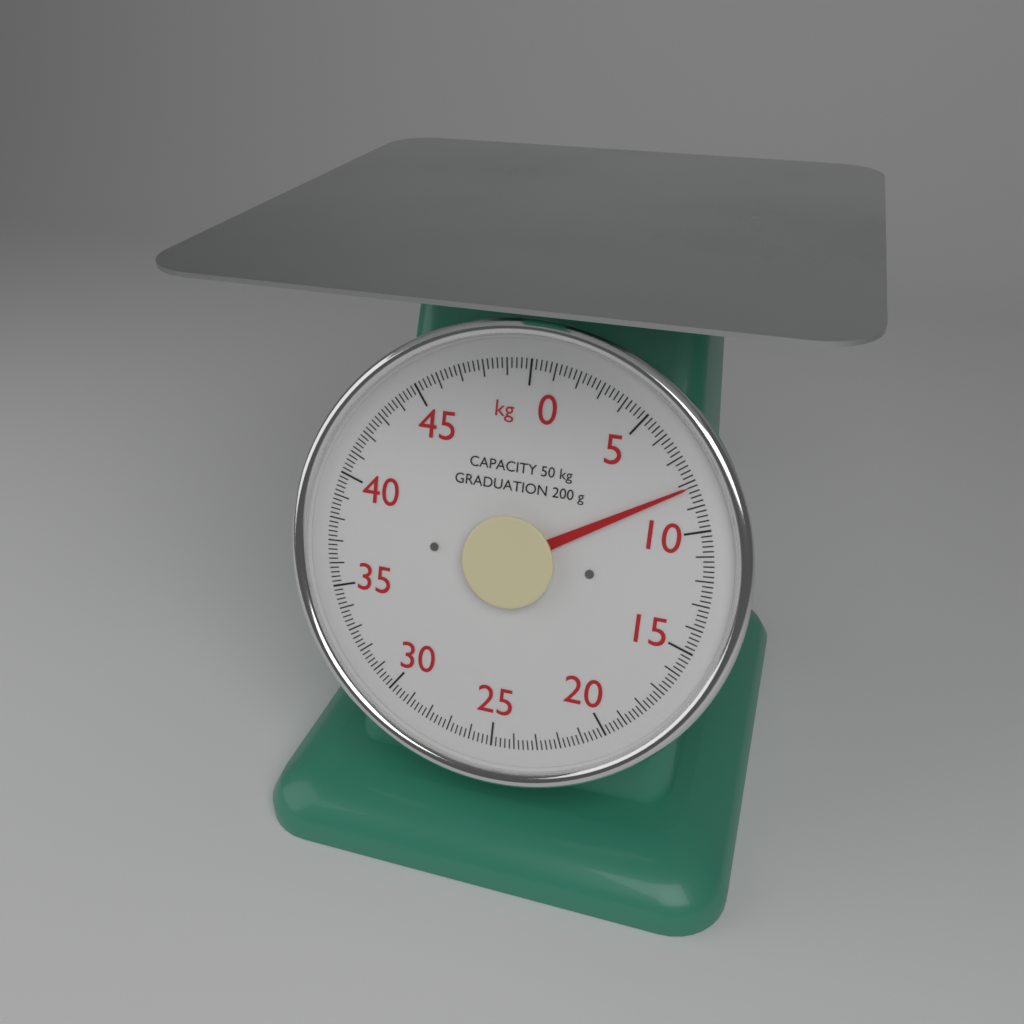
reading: 8.2 kg
